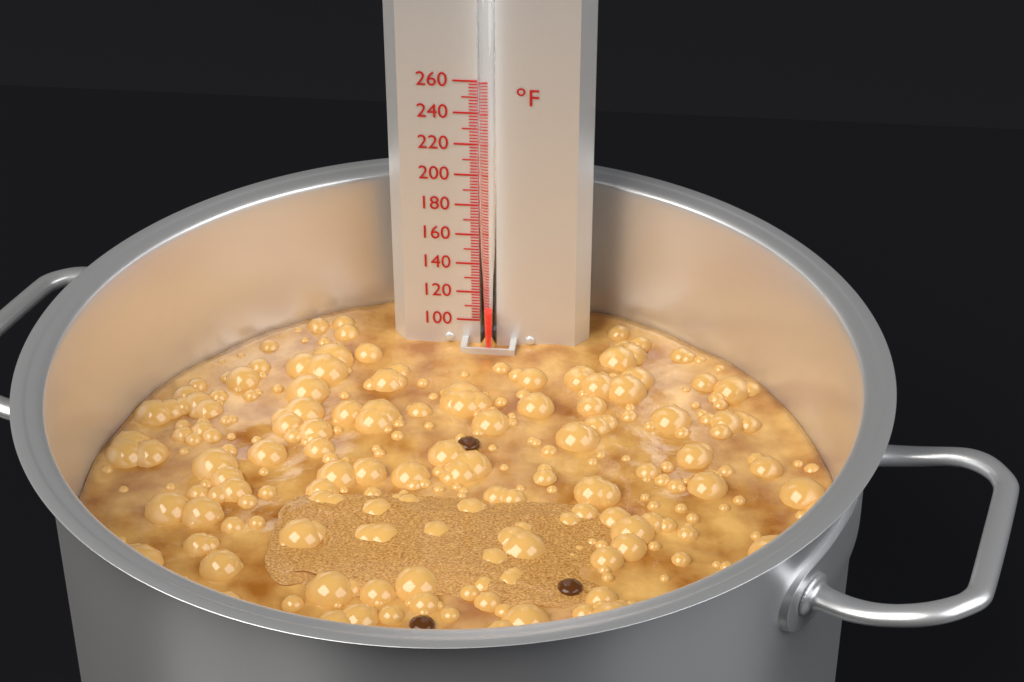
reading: 110 °F
